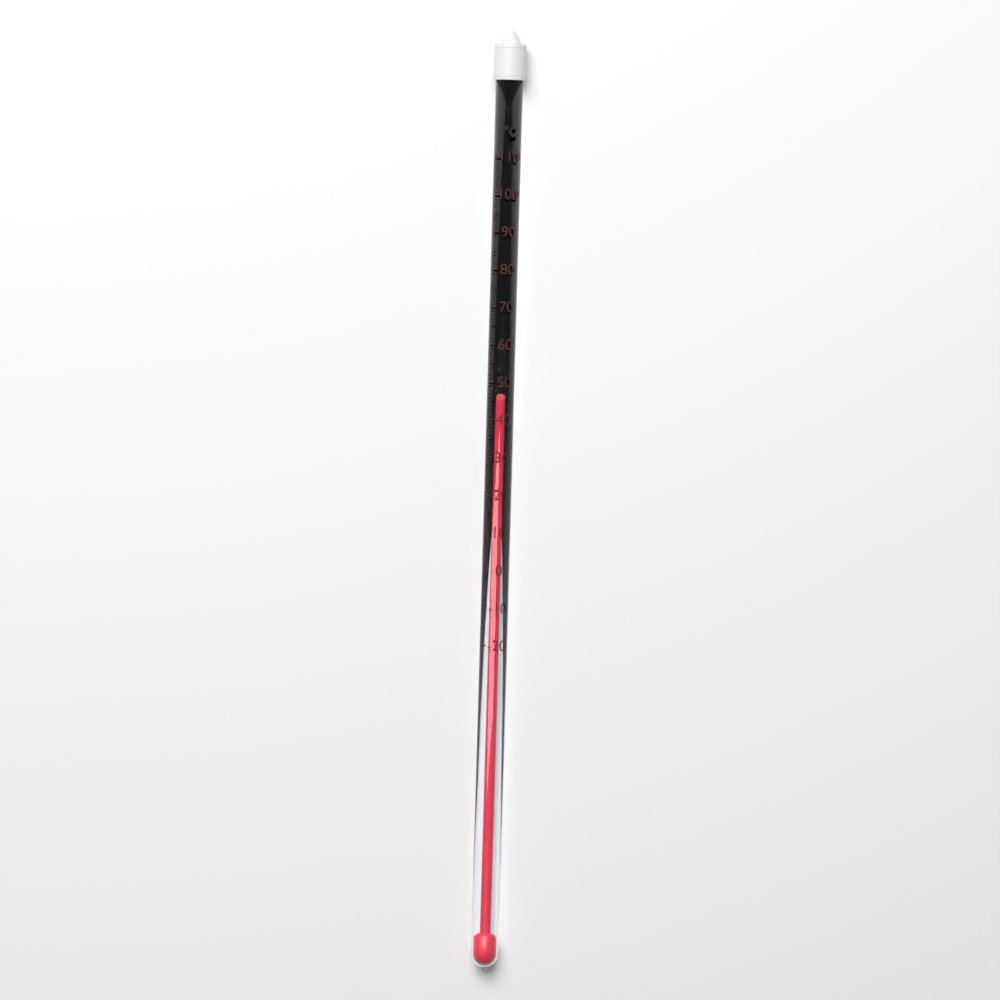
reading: 44 °C
